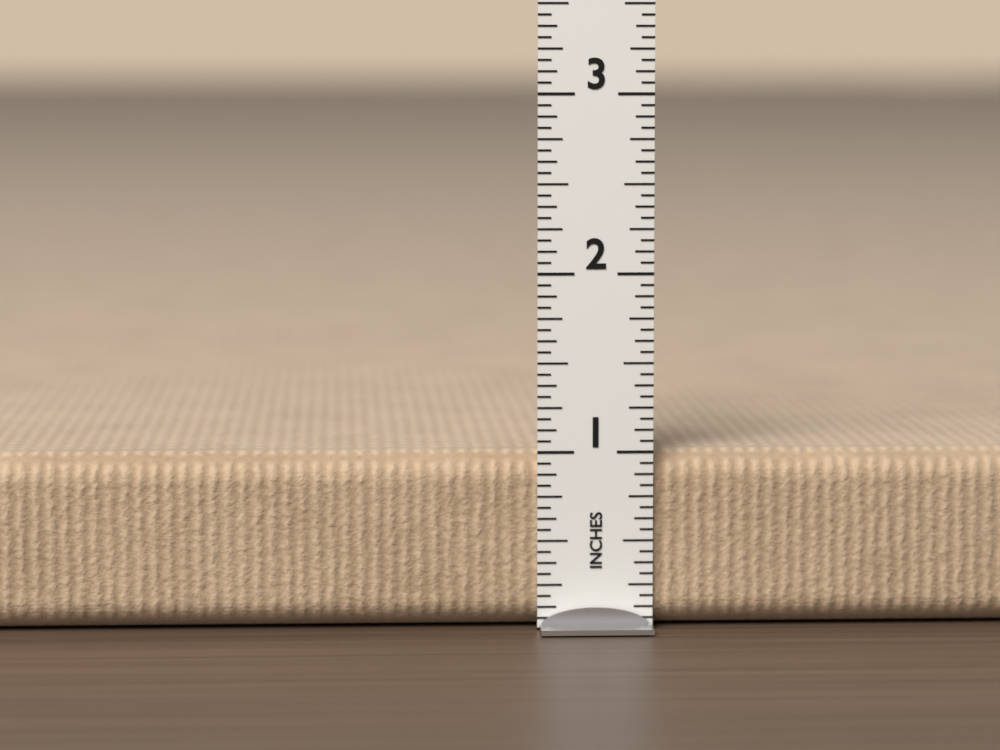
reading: 1.0000 in
